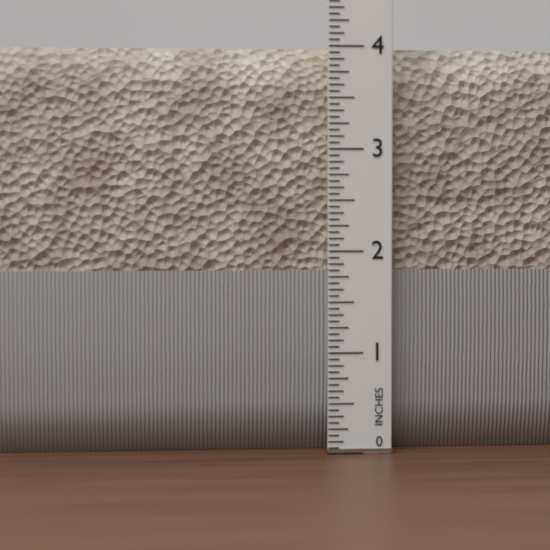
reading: 4.0000 in
